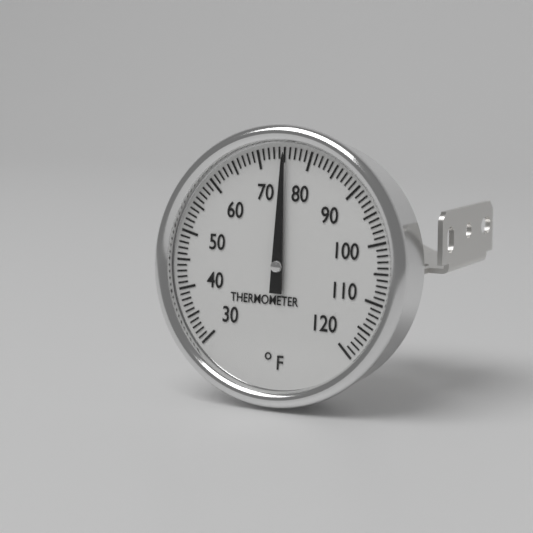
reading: 75 °F
